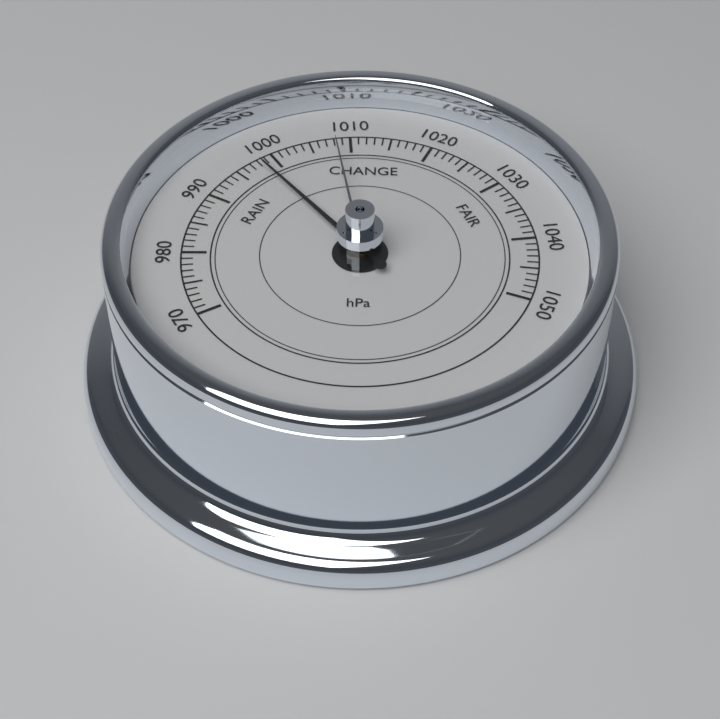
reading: 998 hPa
